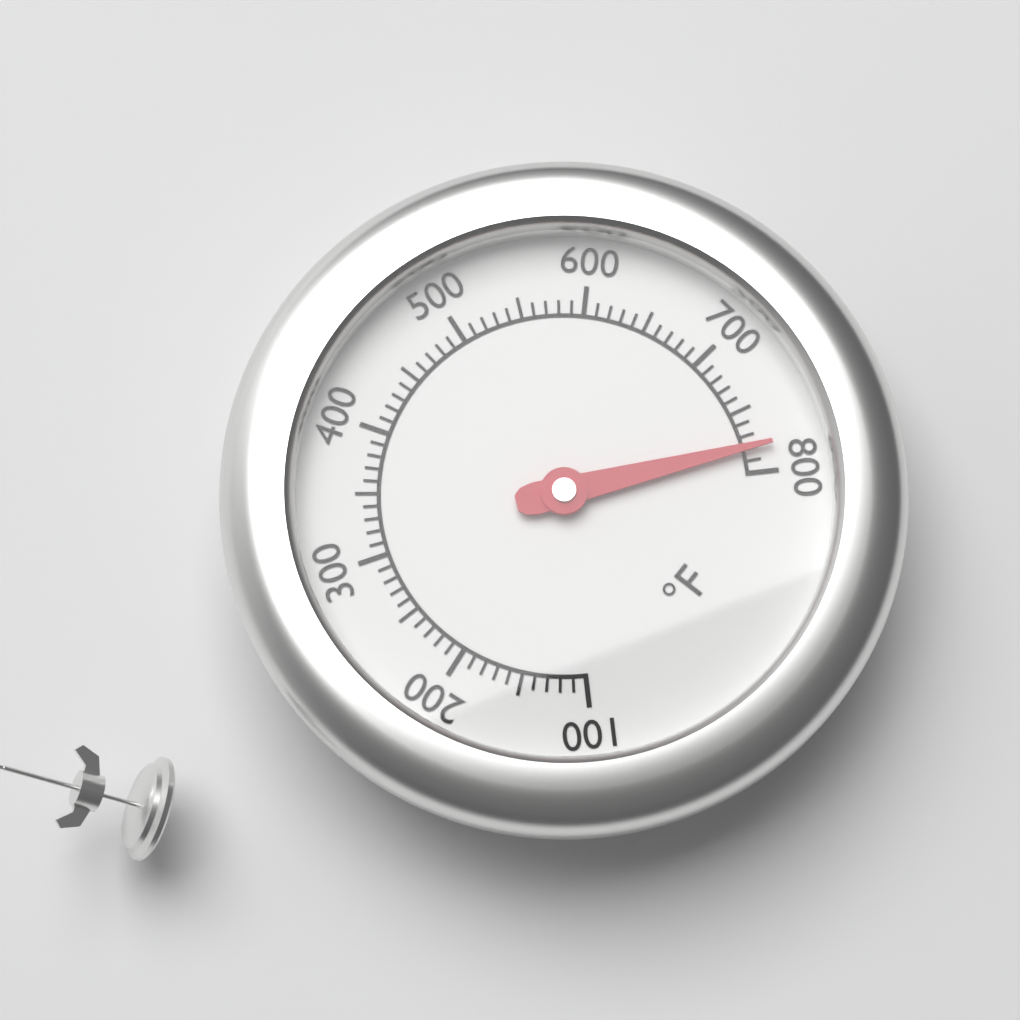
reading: 780 °F
